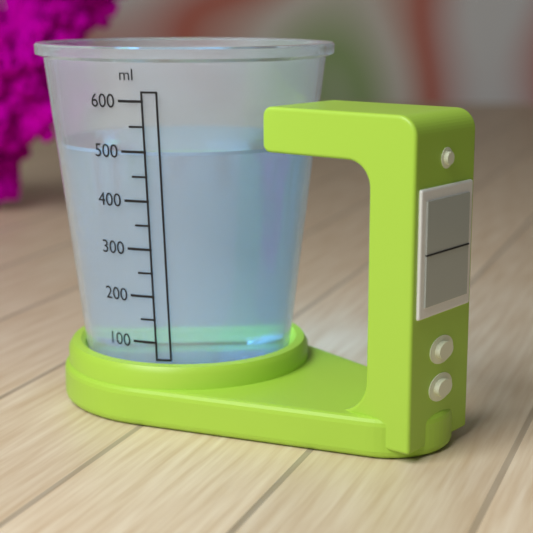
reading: 500 ml
